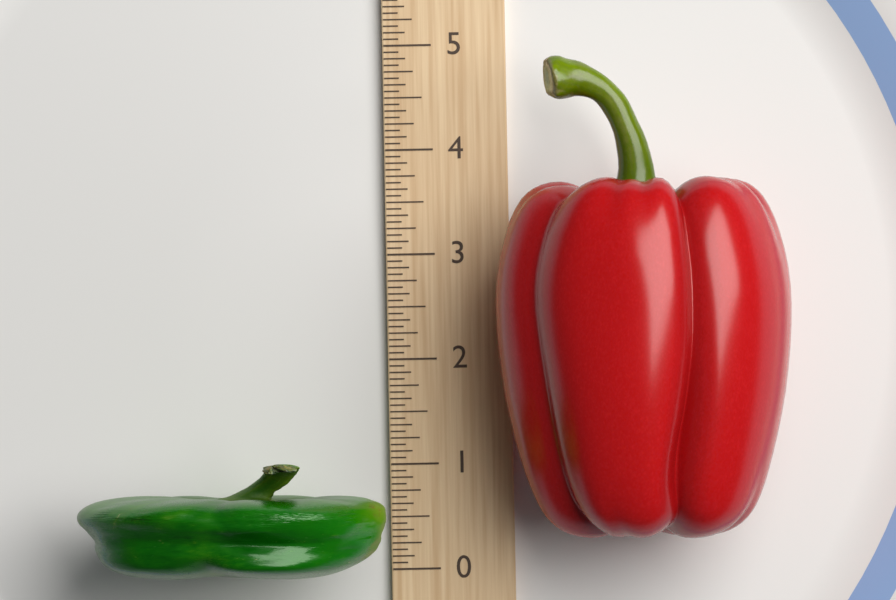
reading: 1.0625 (no unit)
